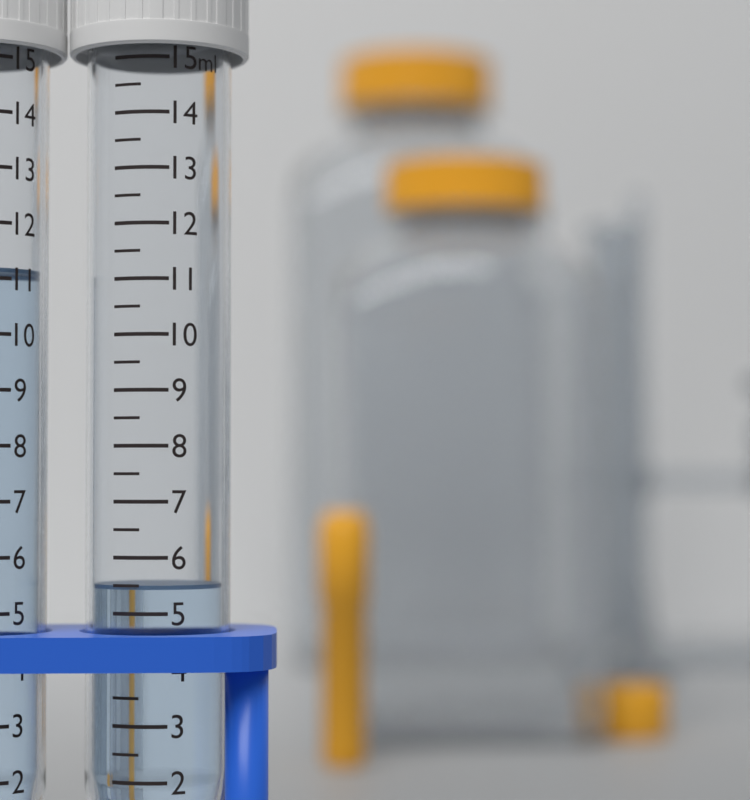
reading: 5.5 ml
